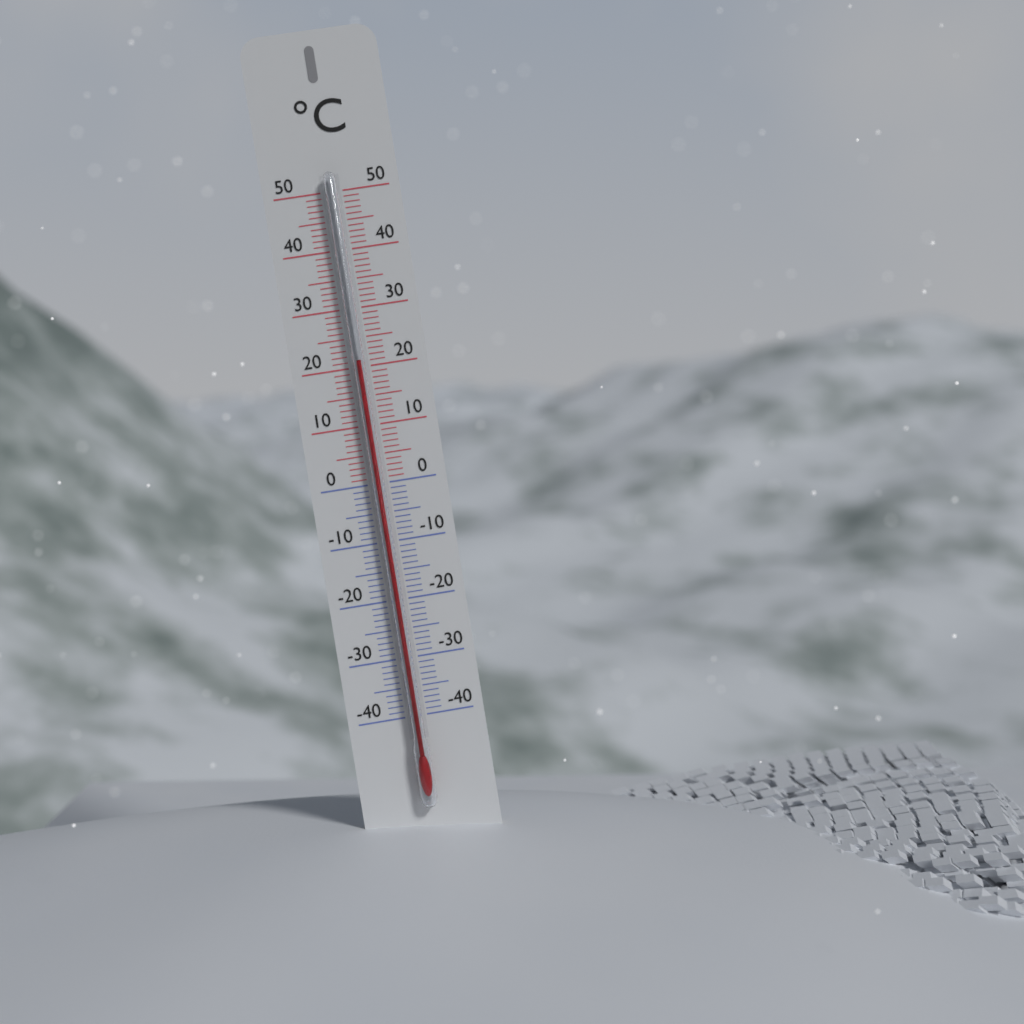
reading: 21 °C
